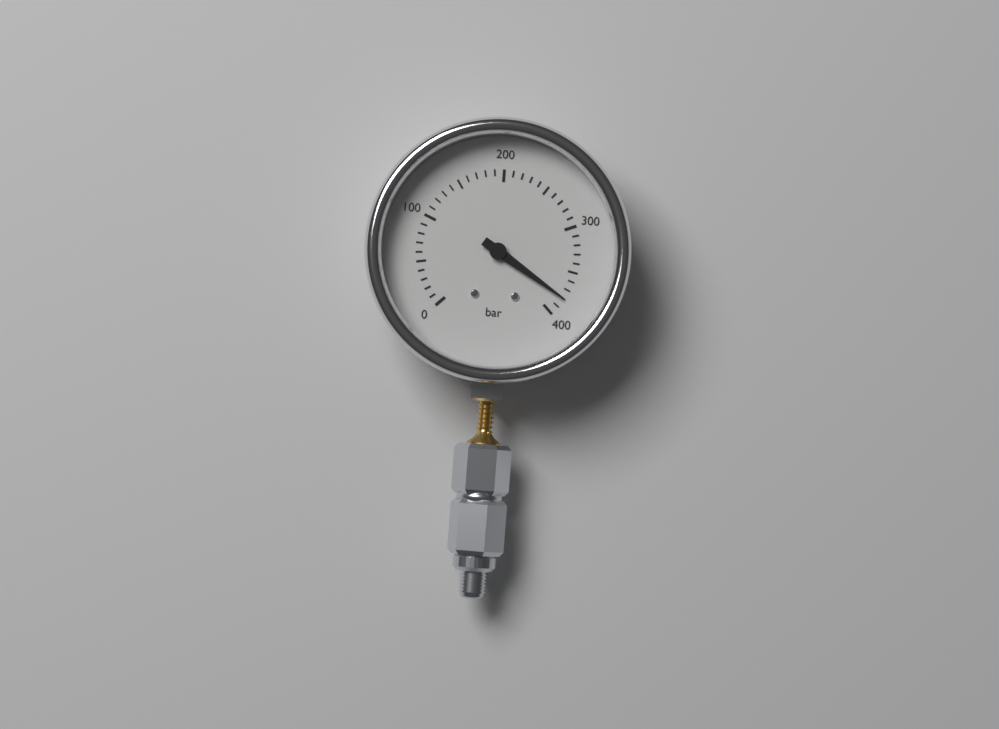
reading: 380 bar
